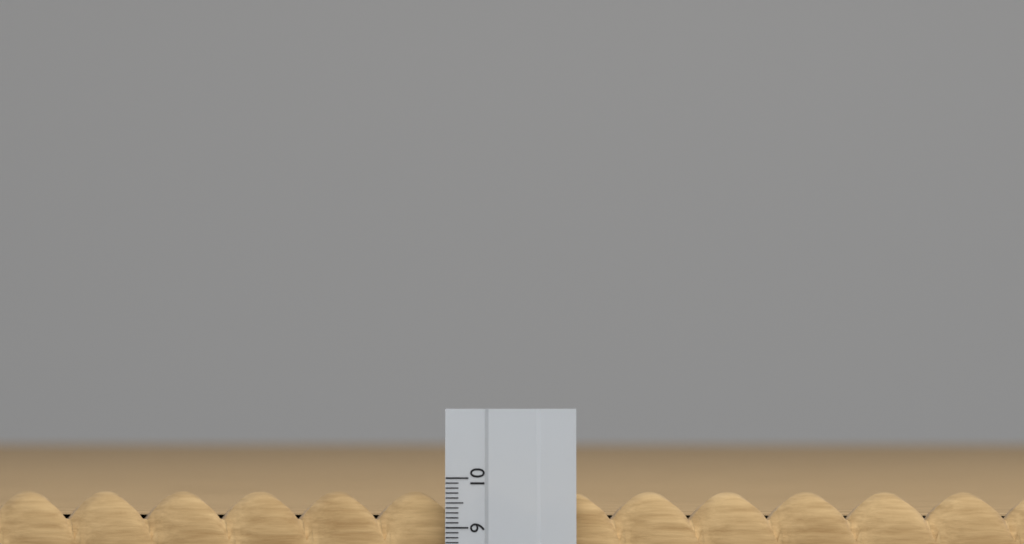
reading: 9.7 cm
